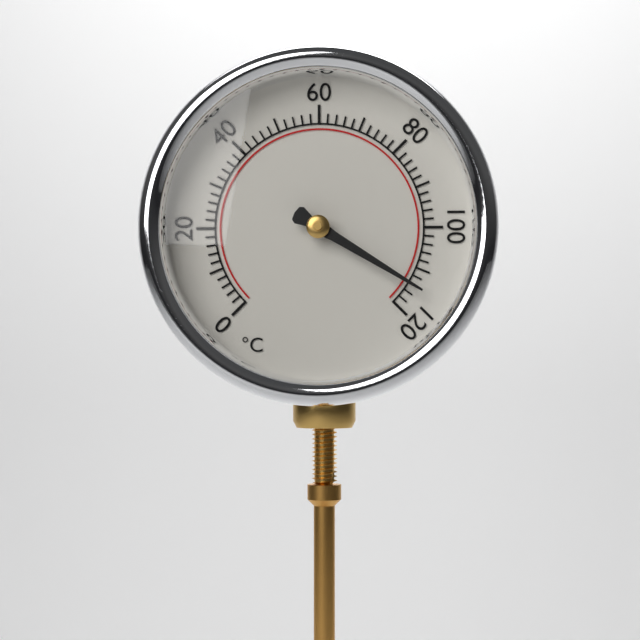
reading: 114 °C
